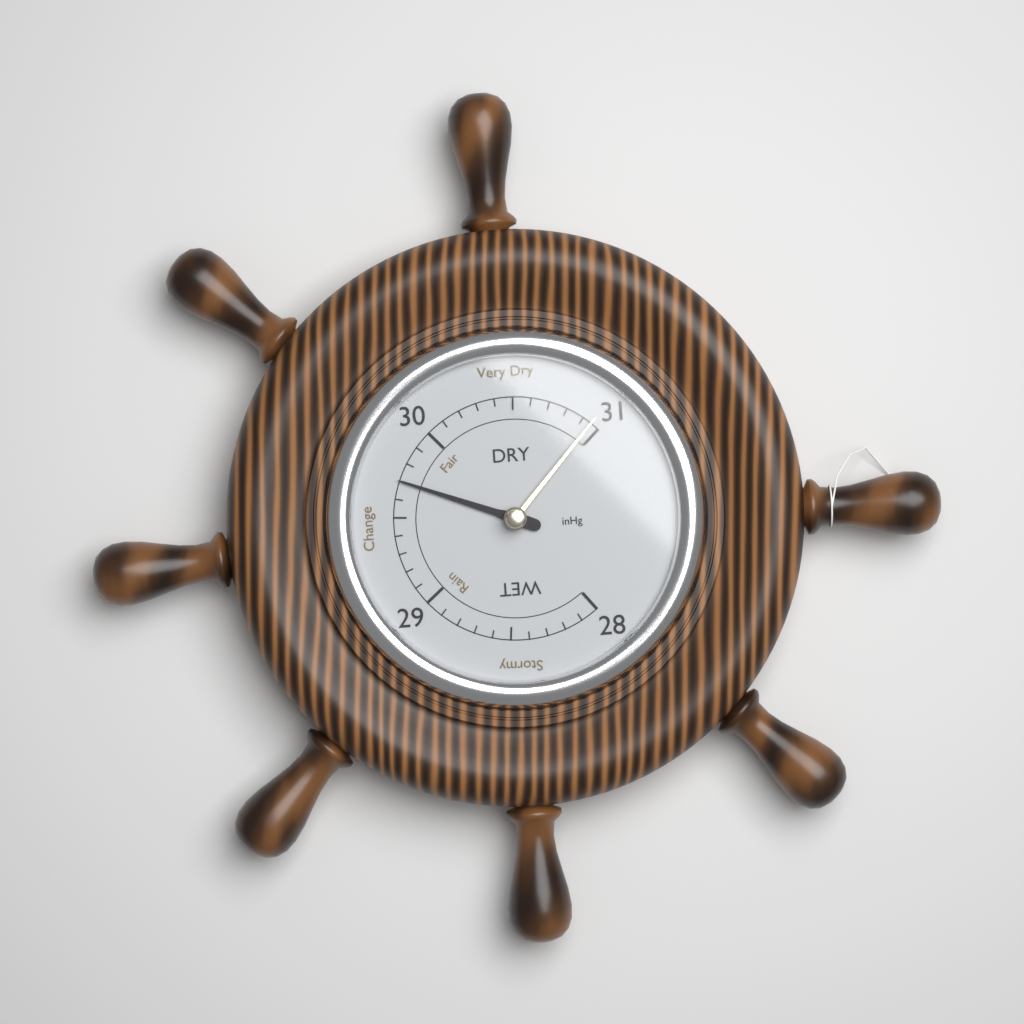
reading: 29.7 inHg
